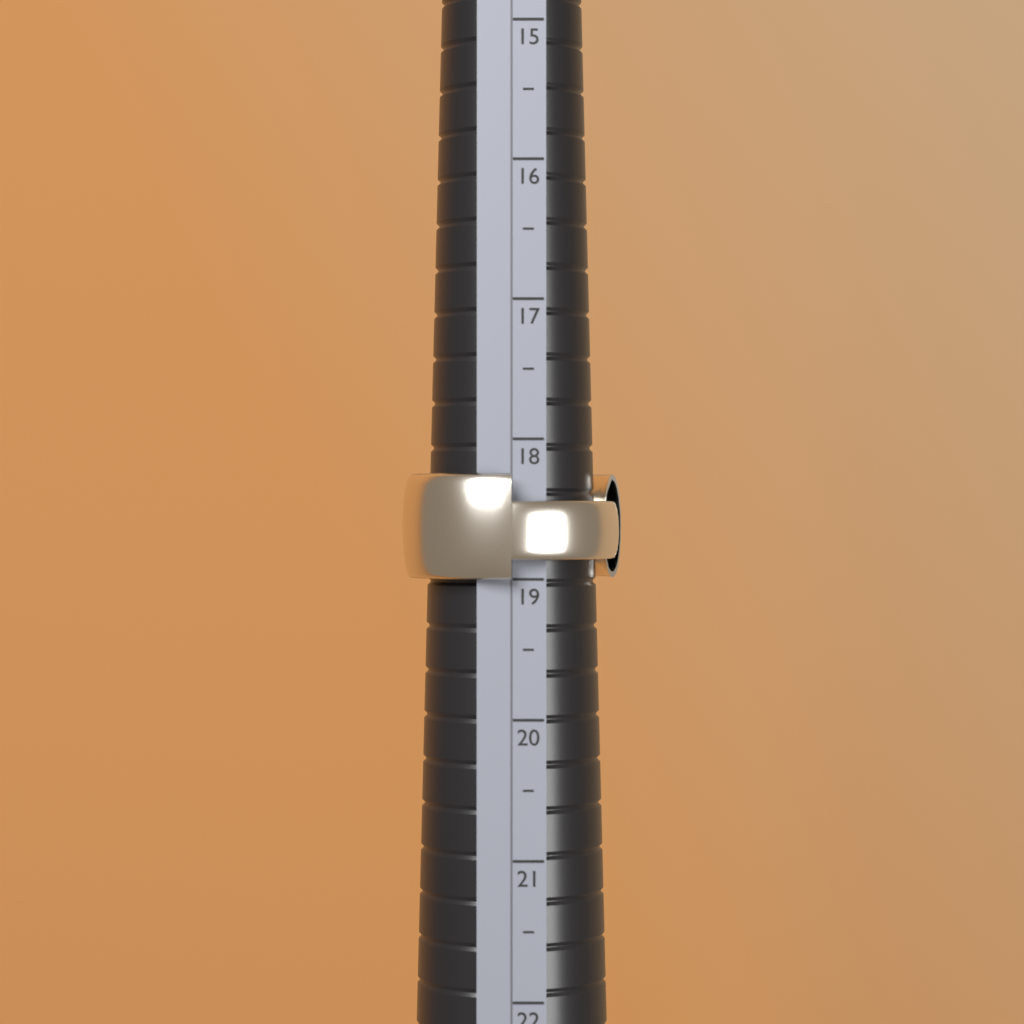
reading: 19.0 (no unit)
